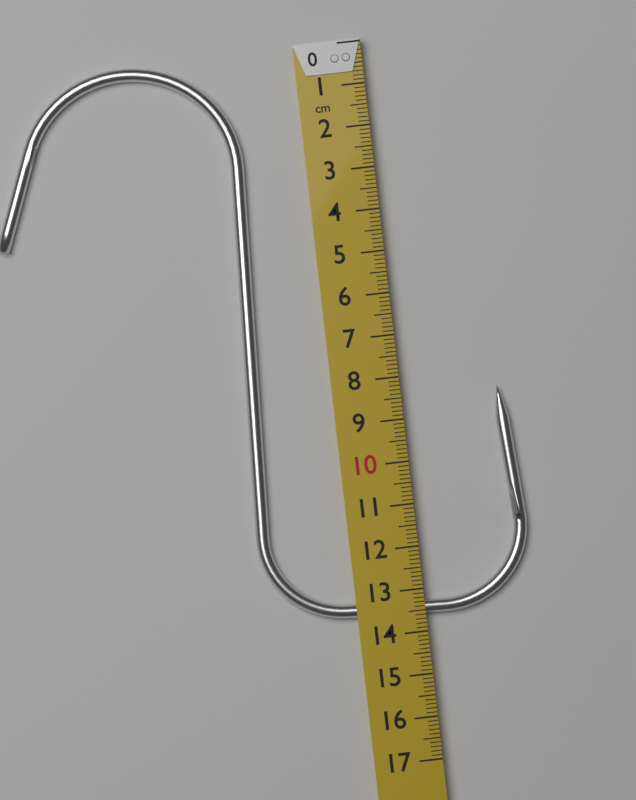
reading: 13.6 cm
